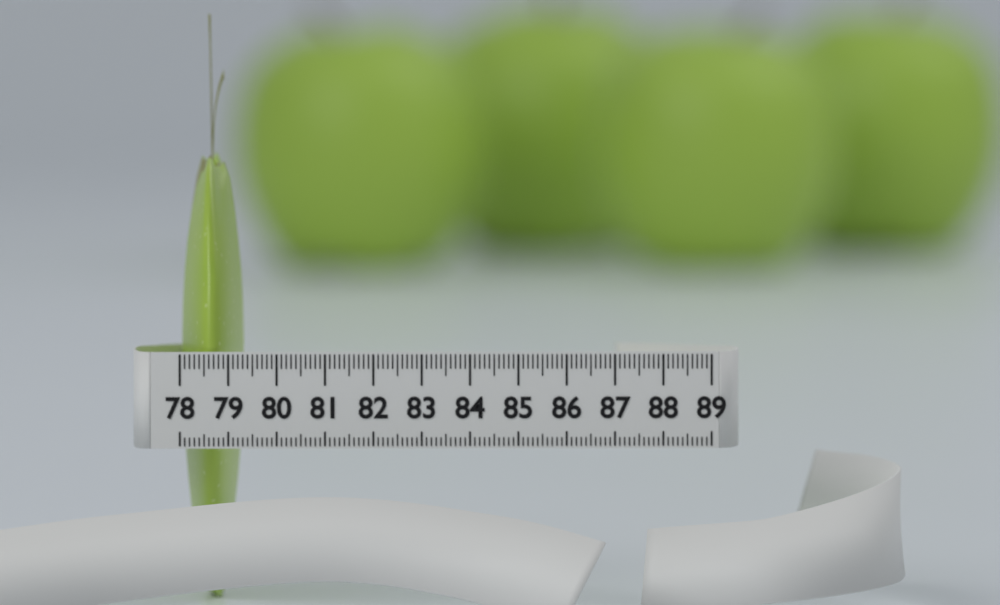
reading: 79.3 (no unit)
